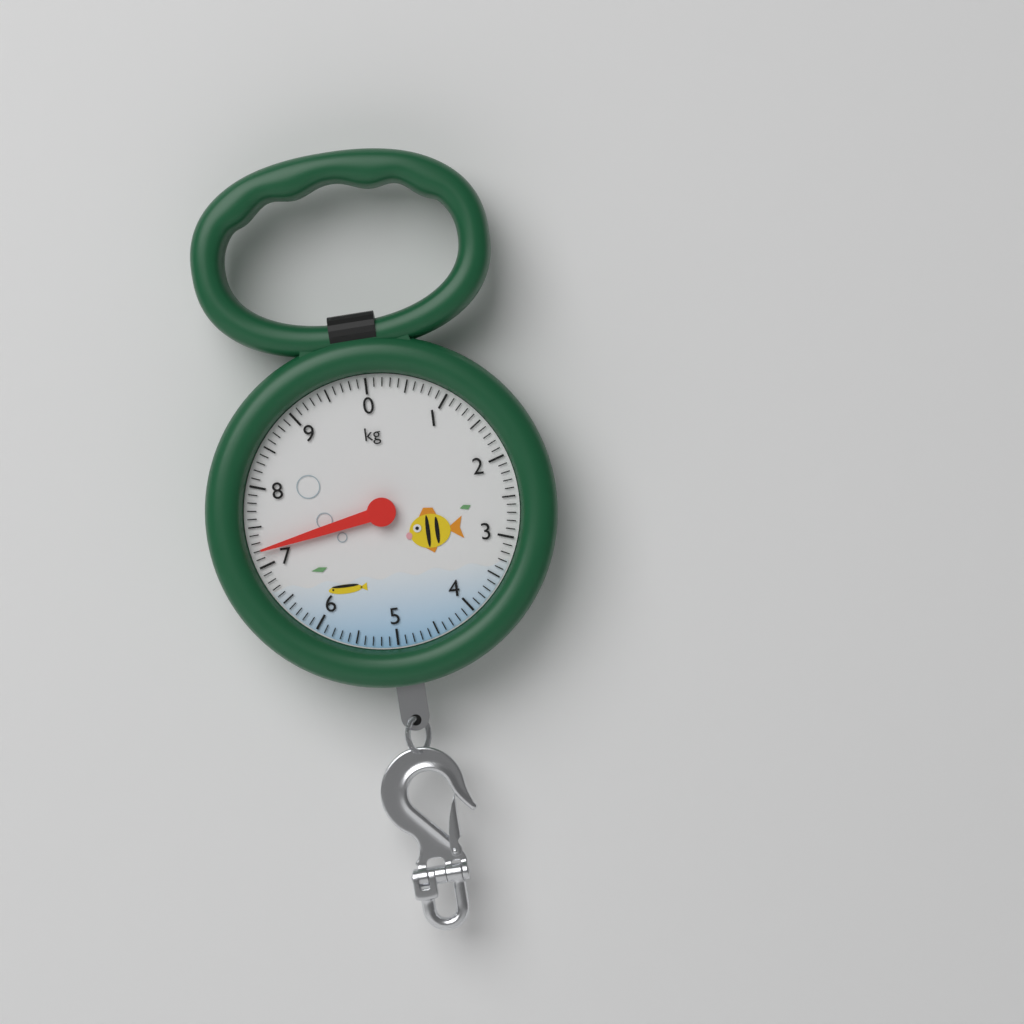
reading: 7.2 kg
